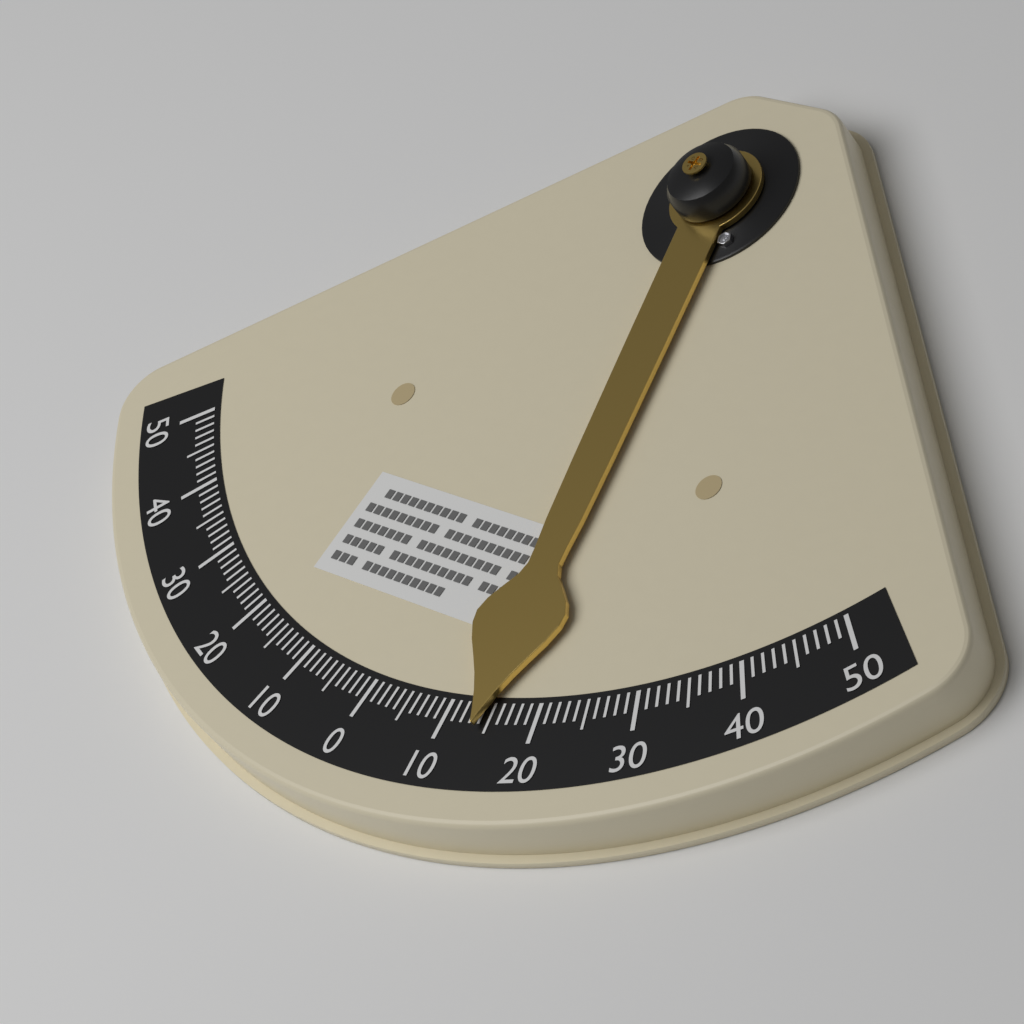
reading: 14 °
